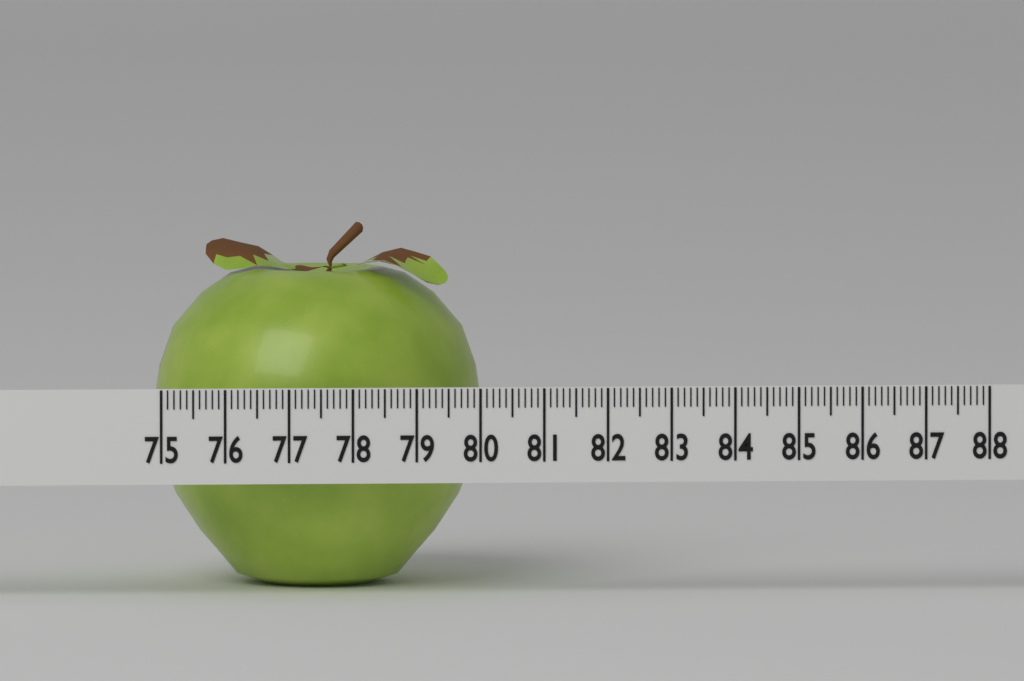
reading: 80.2 (no unit)
